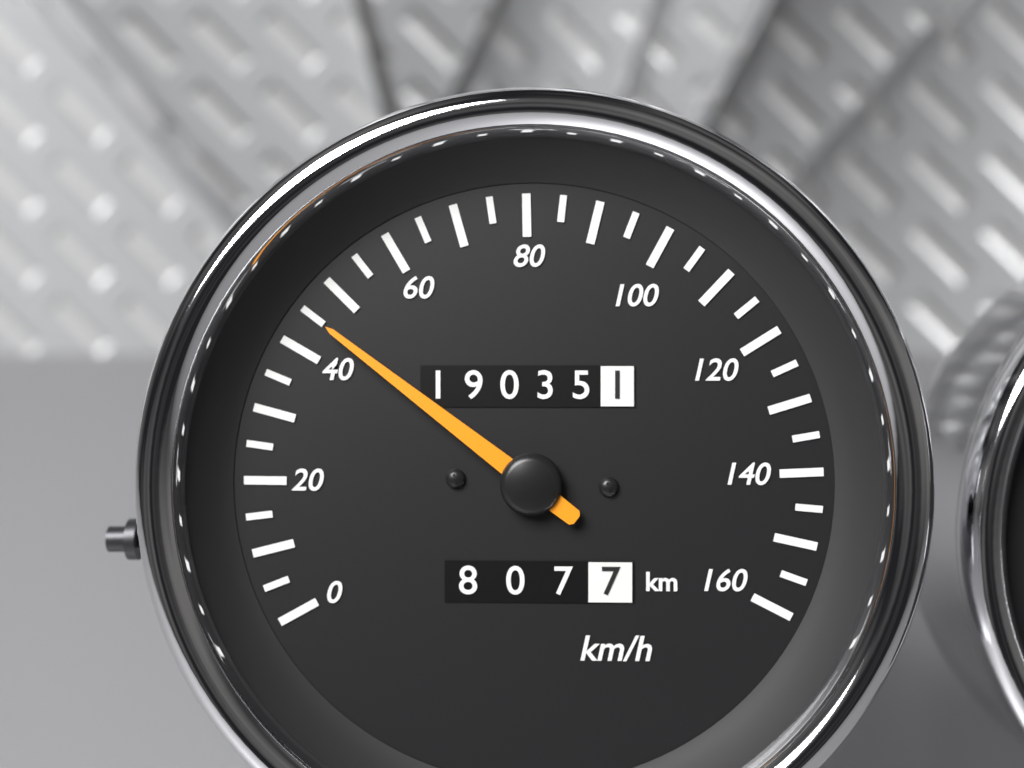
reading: 45 km/h
